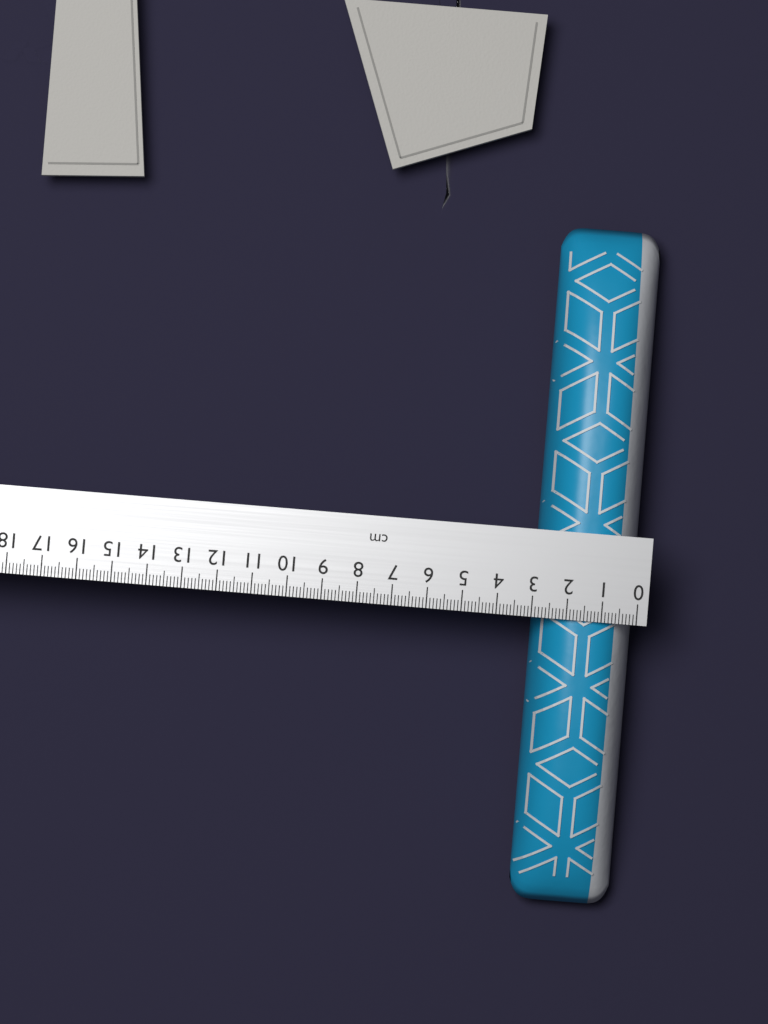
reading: 2.9 cm
